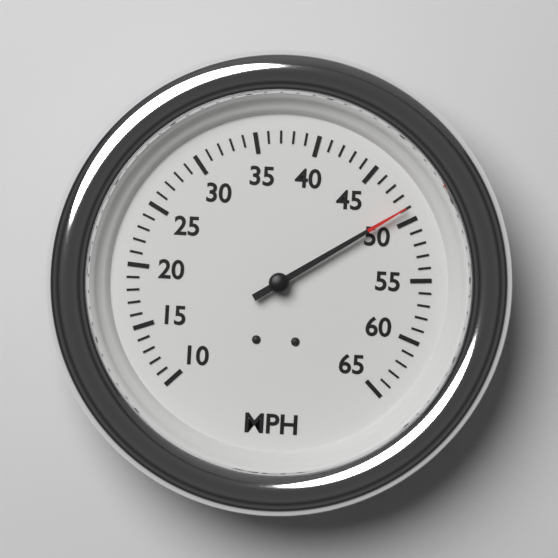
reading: 49 MPH
